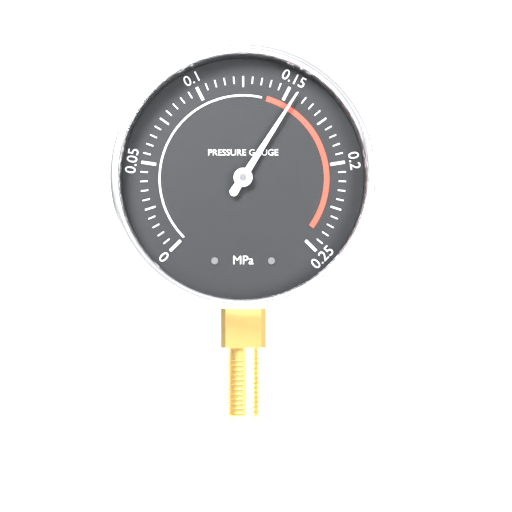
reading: 0.155 MPa
